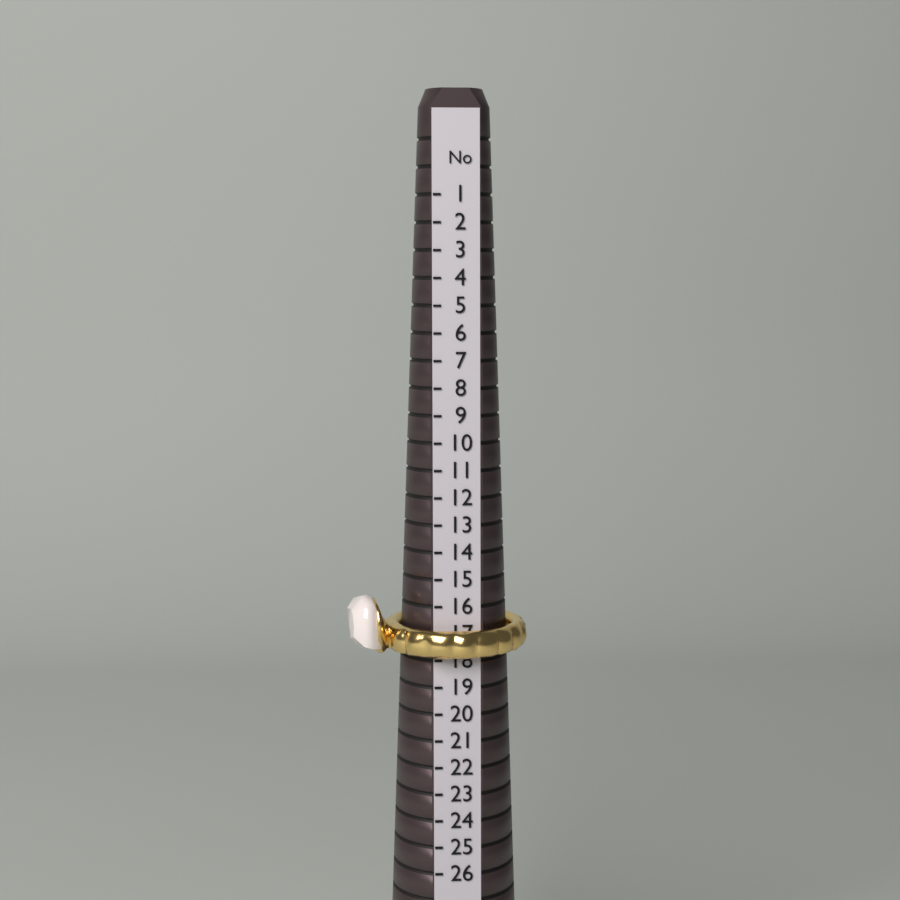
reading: 18 (no unit)
